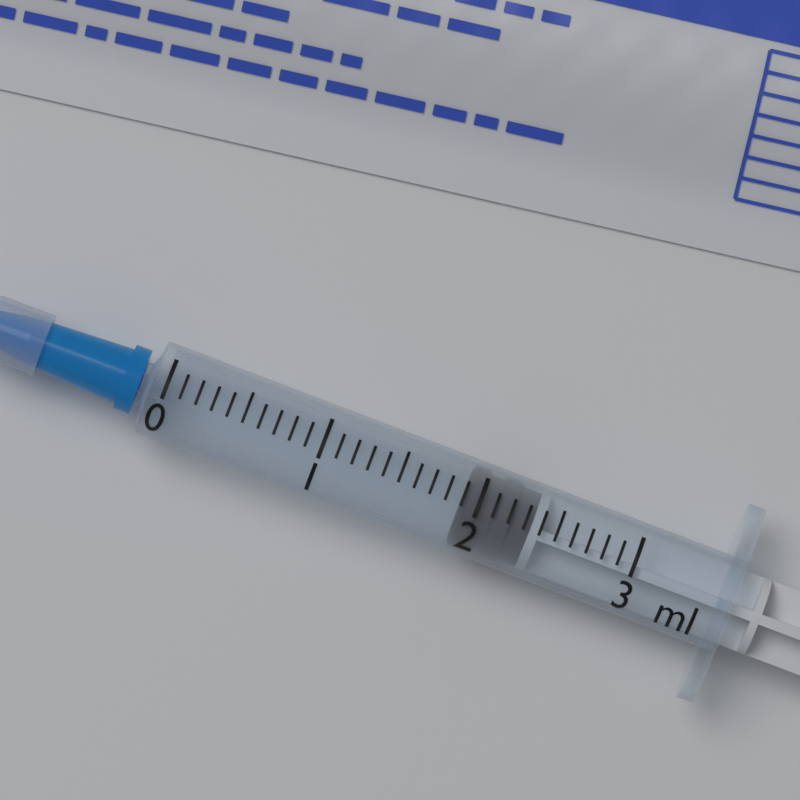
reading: 1.9 ml
